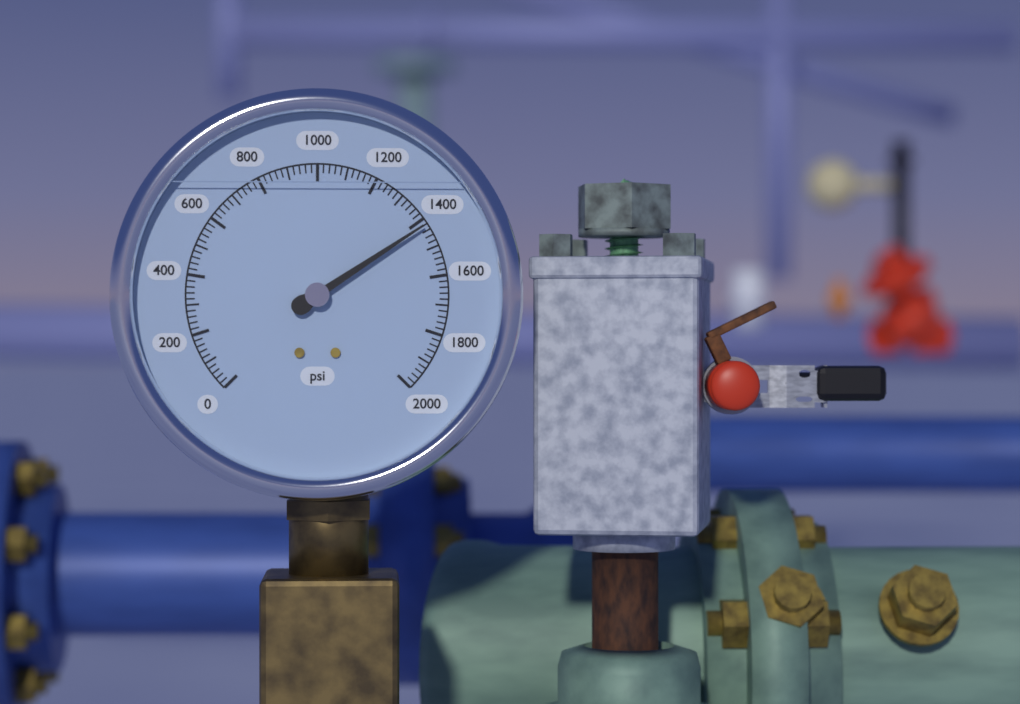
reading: 1420 psi
